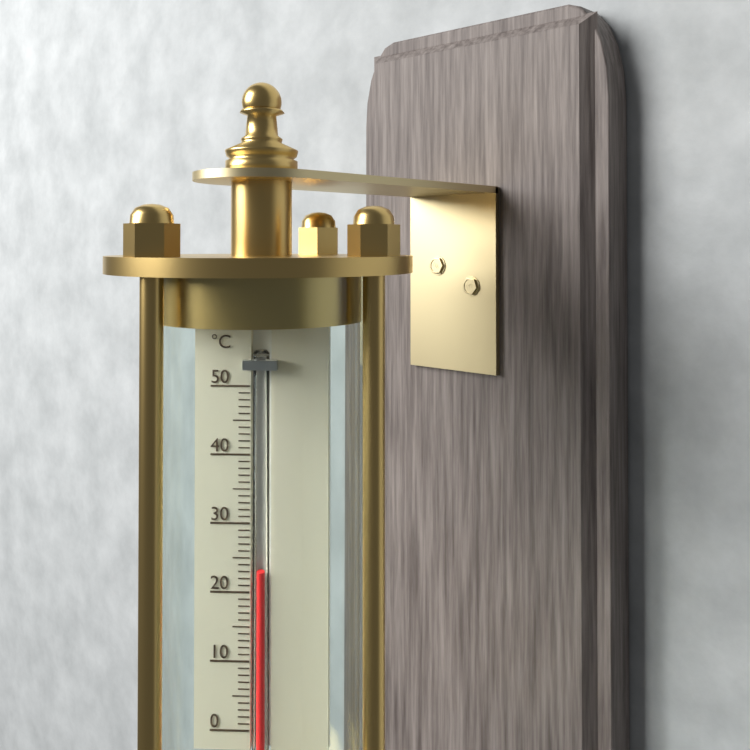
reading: 23 °C
